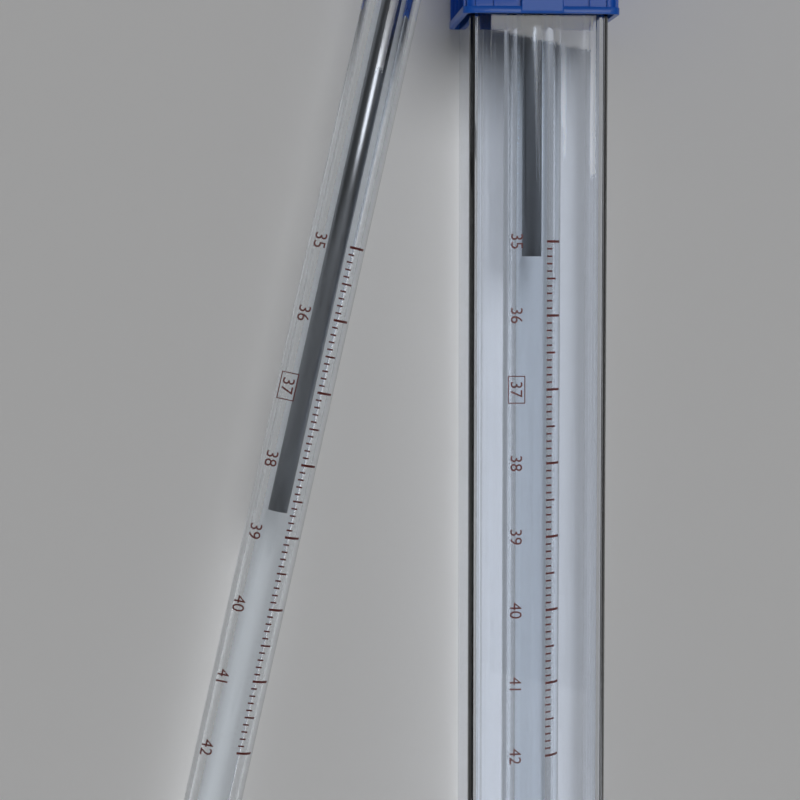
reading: 38.7 °C
